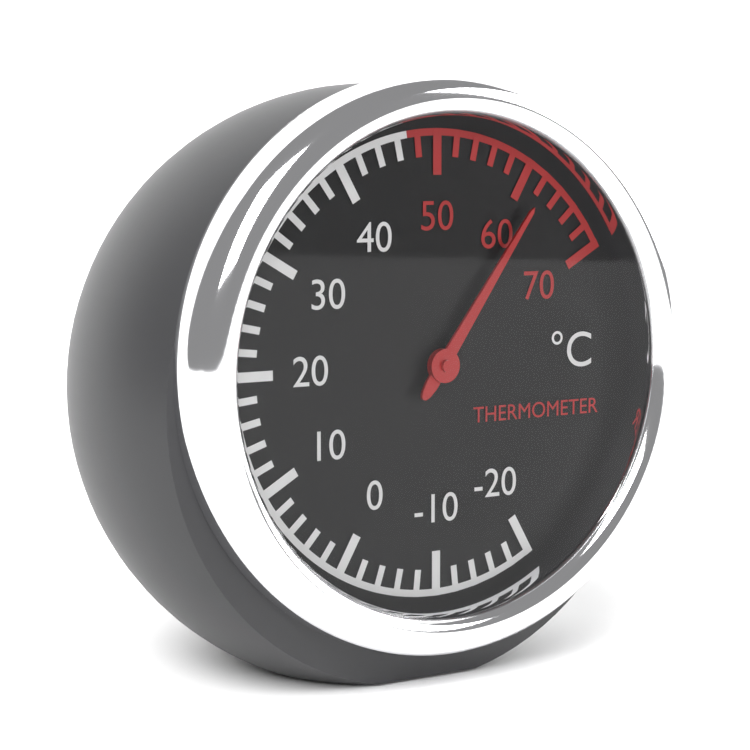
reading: 62 °C
